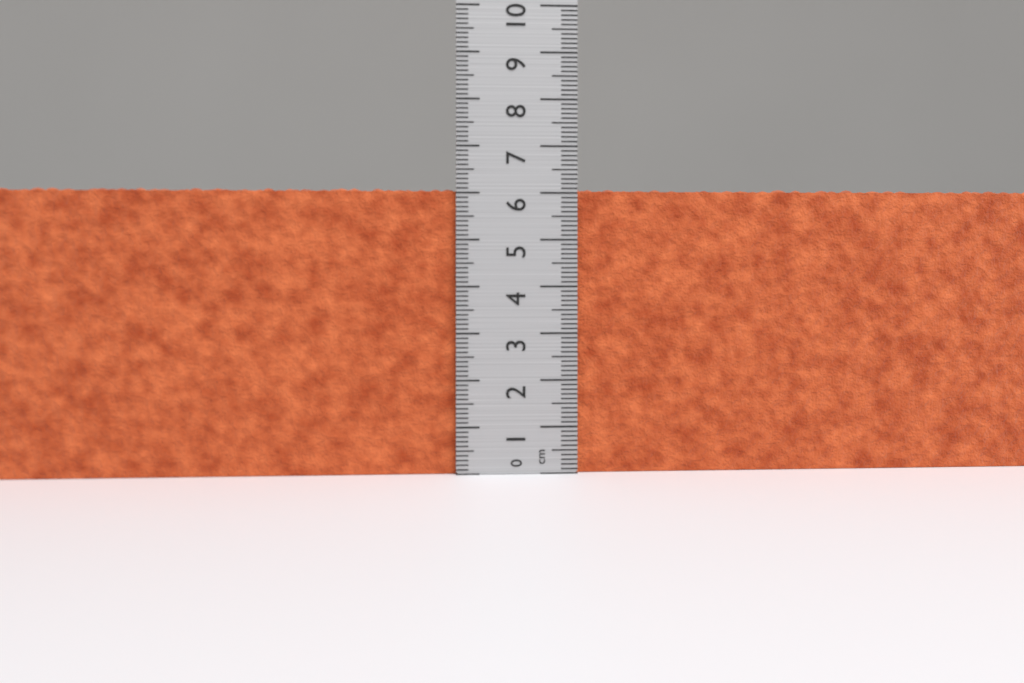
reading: 6.1 cm
